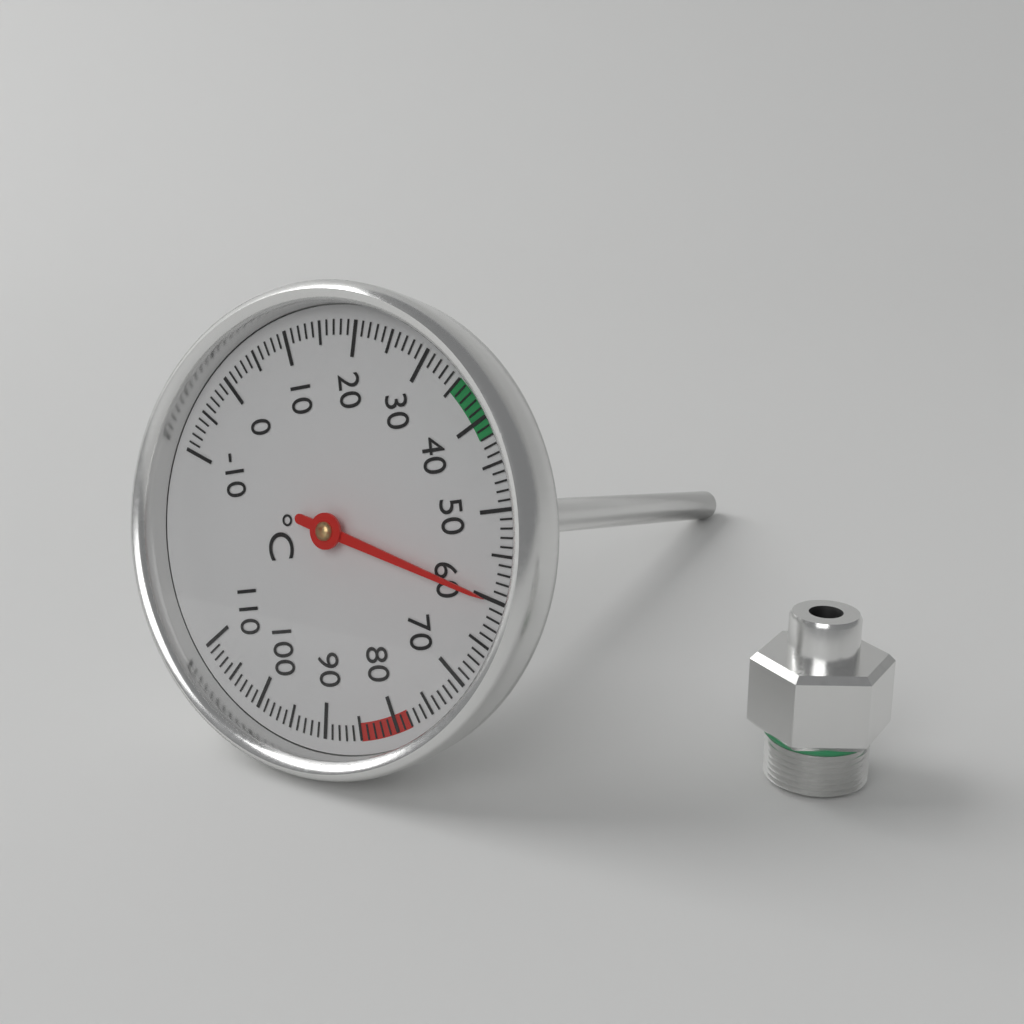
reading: 60 °C
